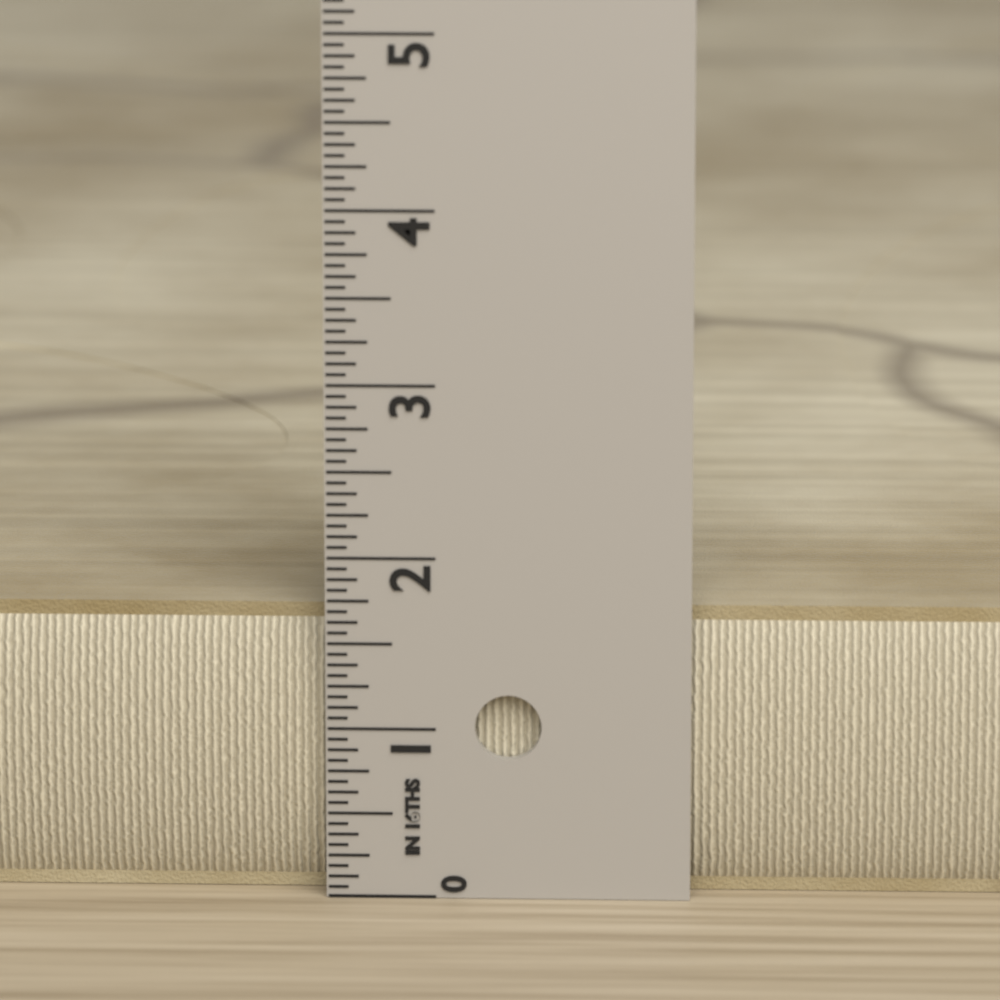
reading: 1.6875 in
